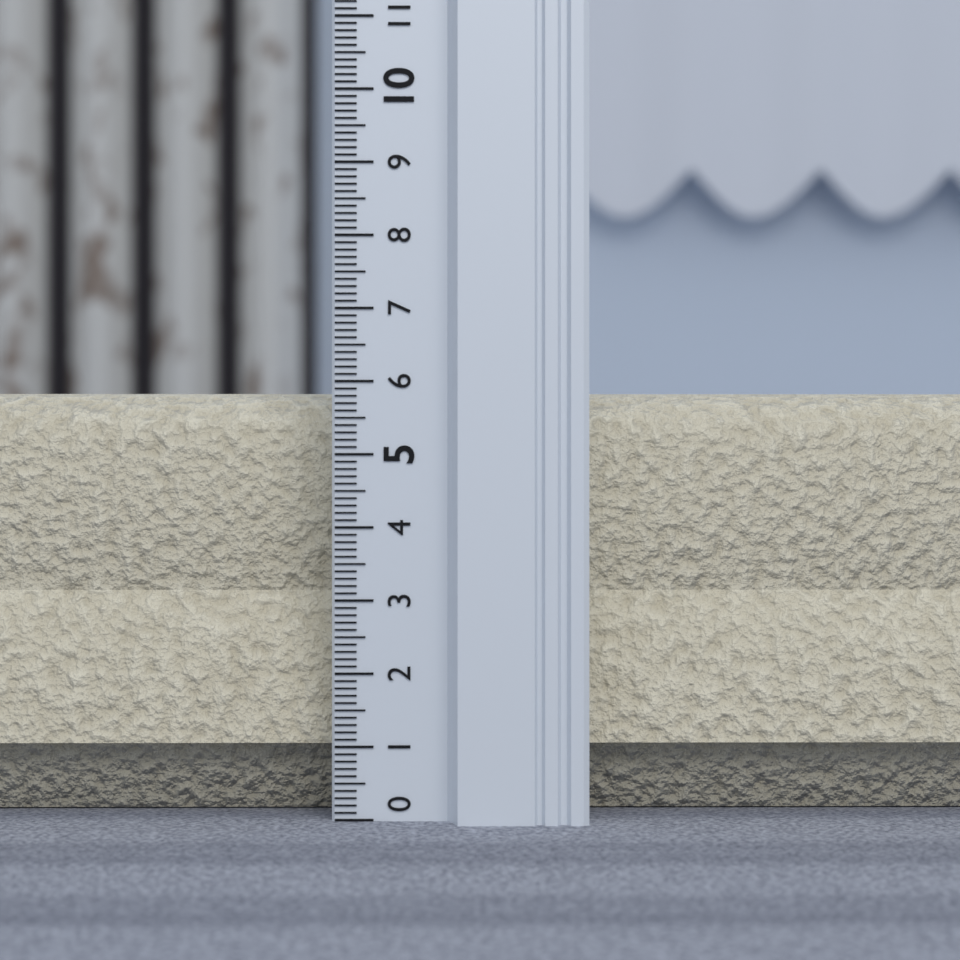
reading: 5.9 (no unit)
